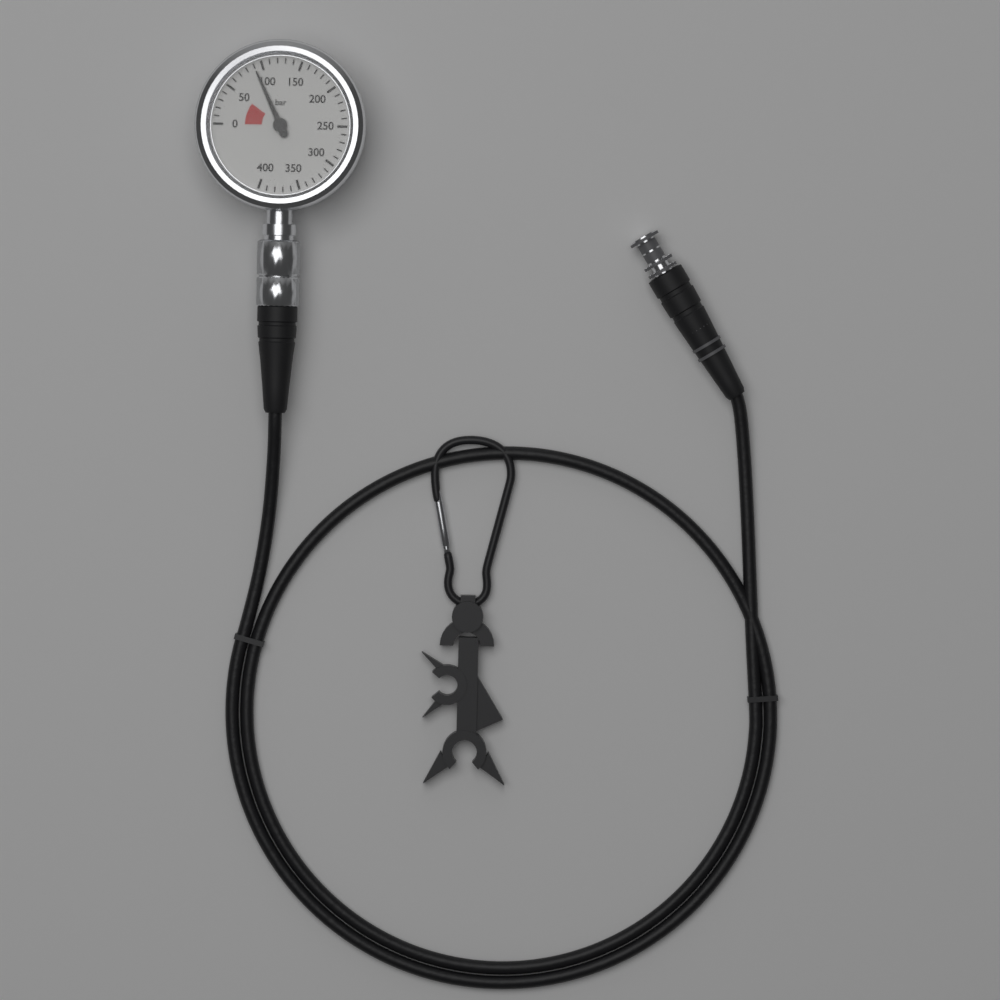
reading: 90 bar
